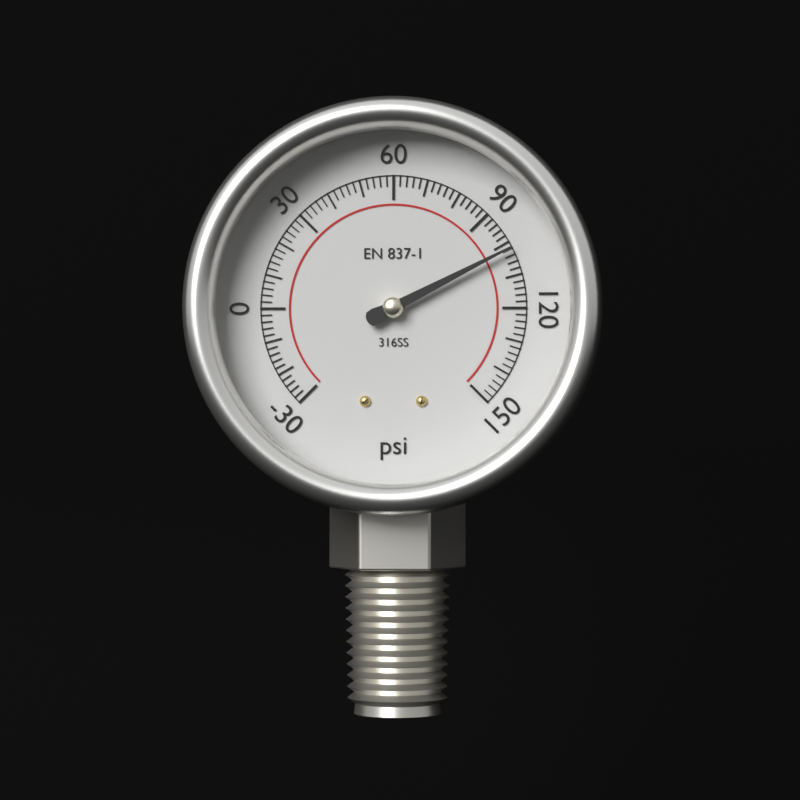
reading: 102 psi
